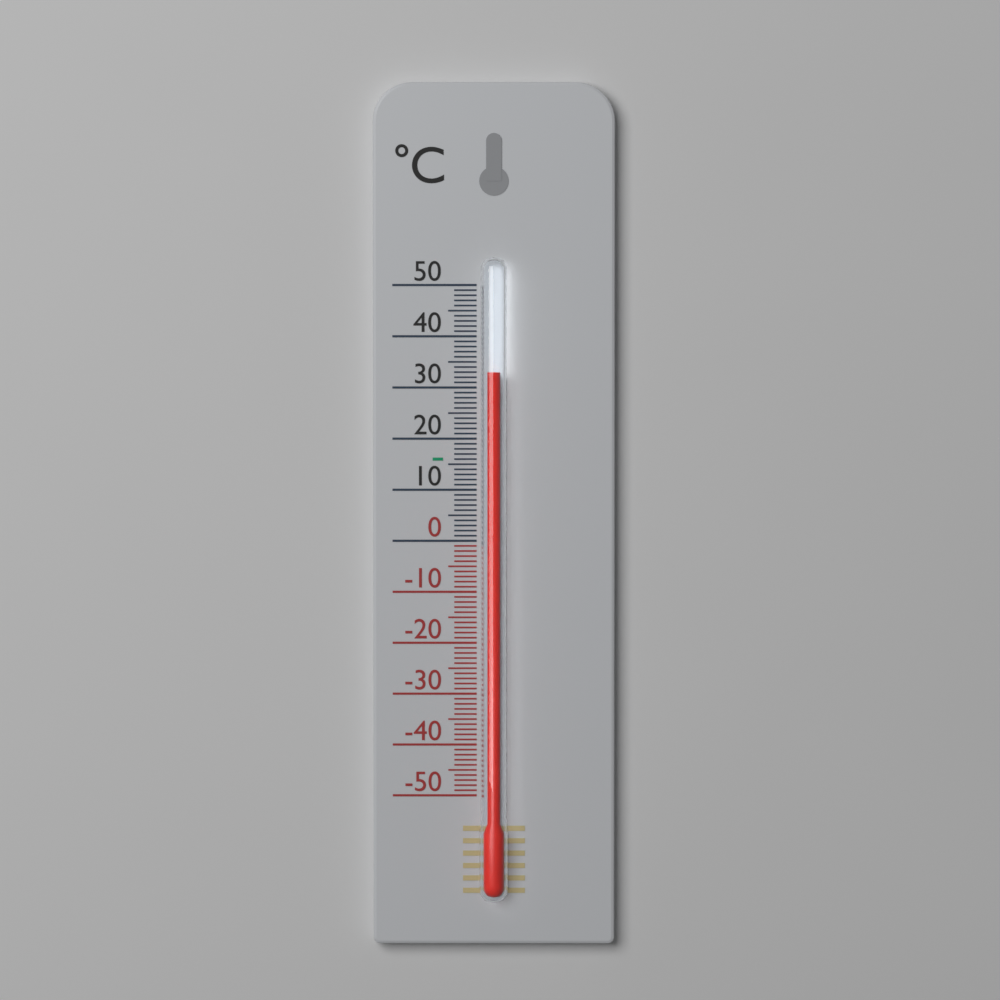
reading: 33 °C
